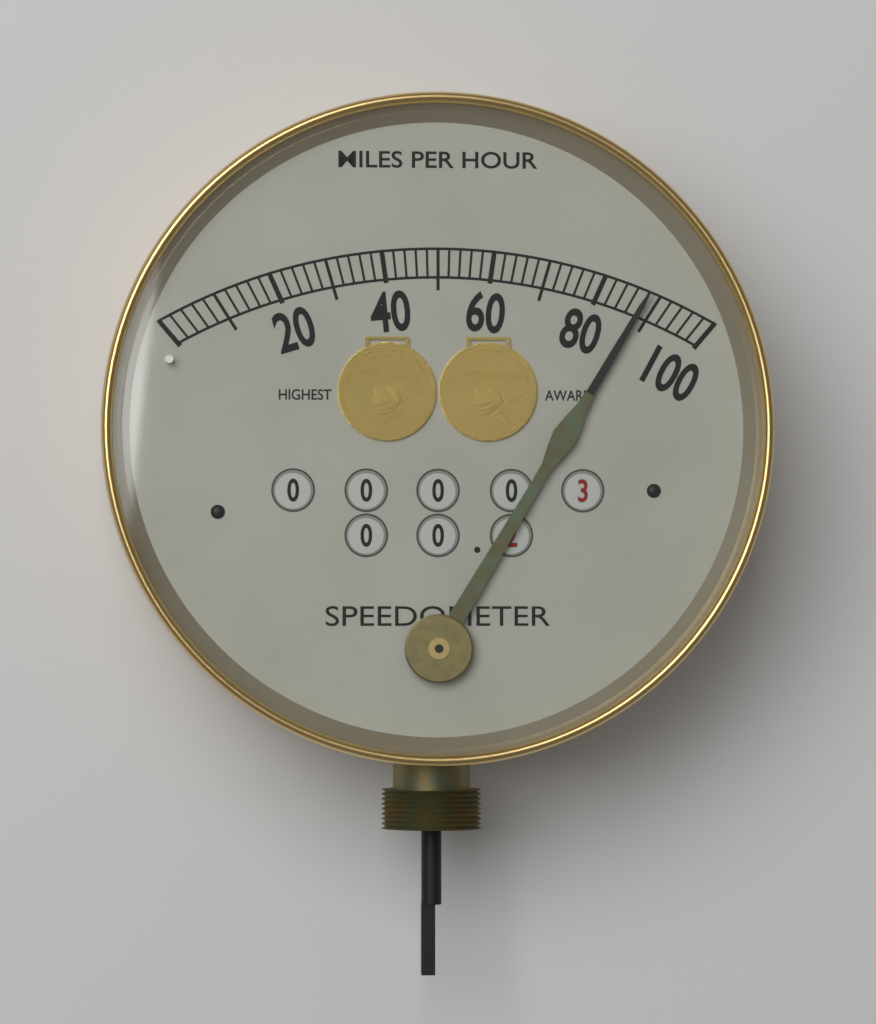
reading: 88 mph
